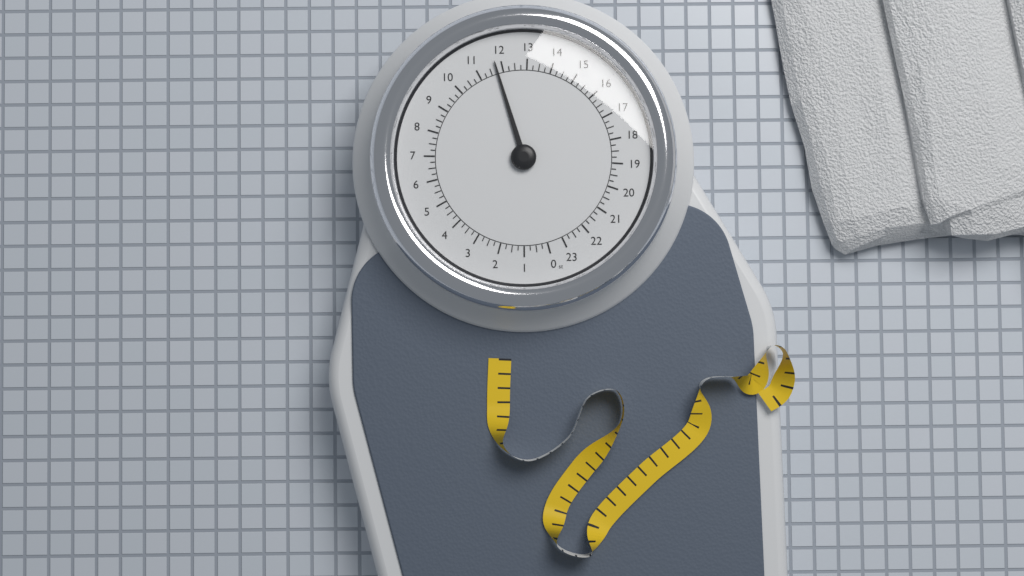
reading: 11.75 st
